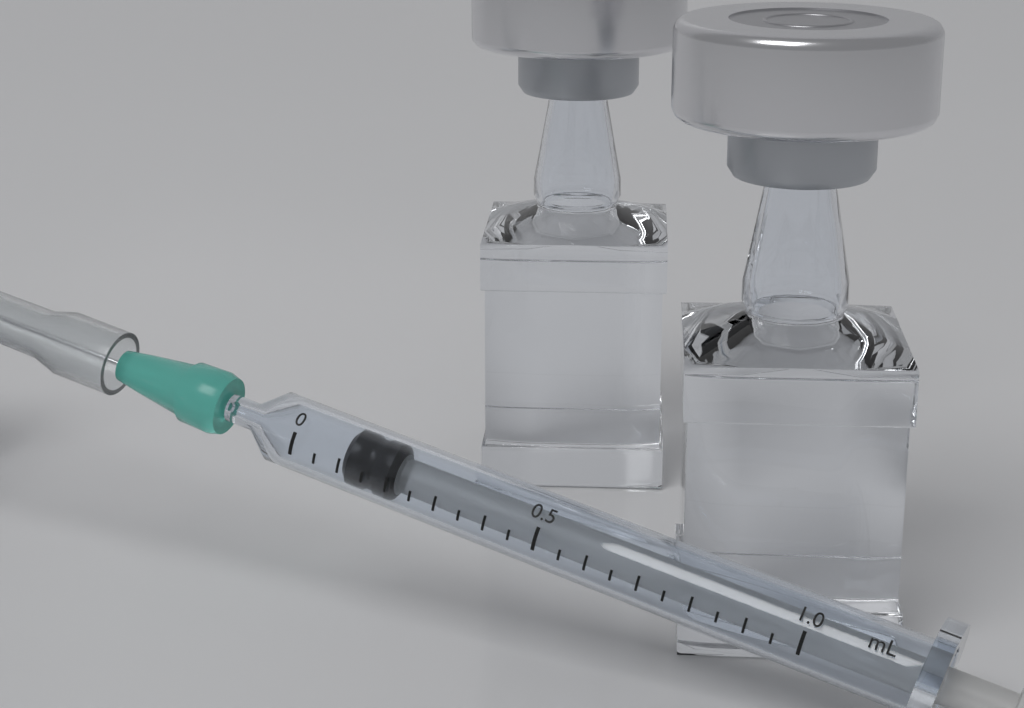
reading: 0.10 mL
